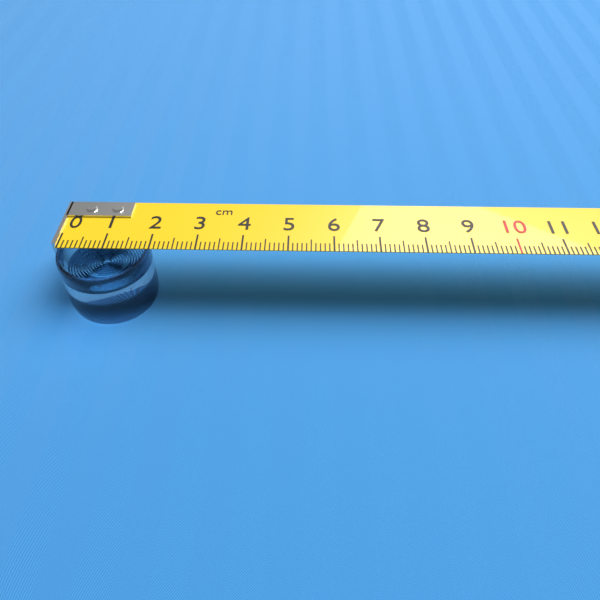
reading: 2.0 cm
